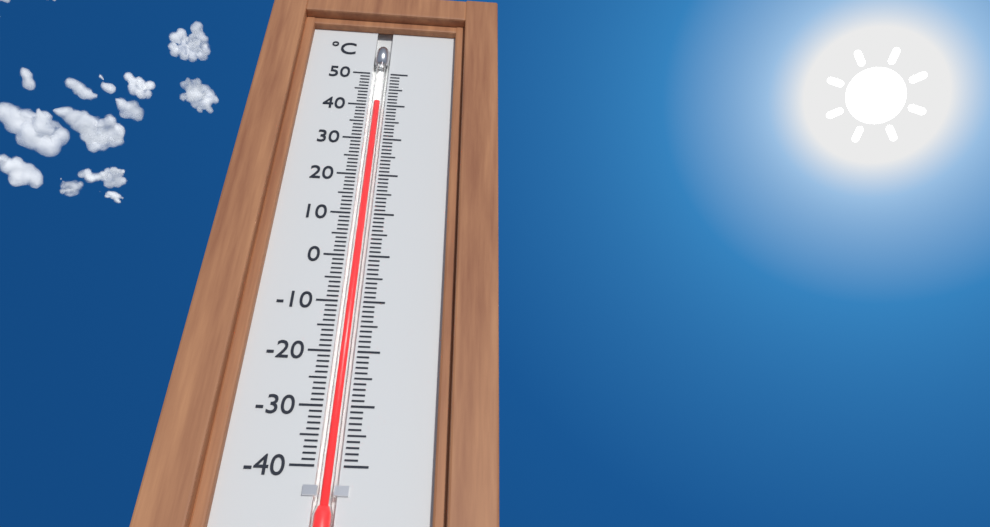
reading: 41 °C
